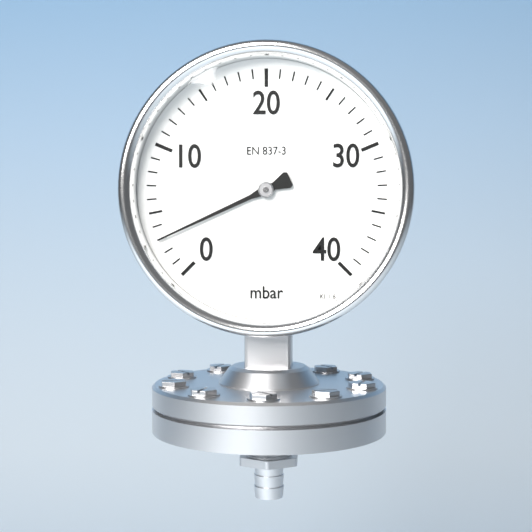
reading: 3 mbar
